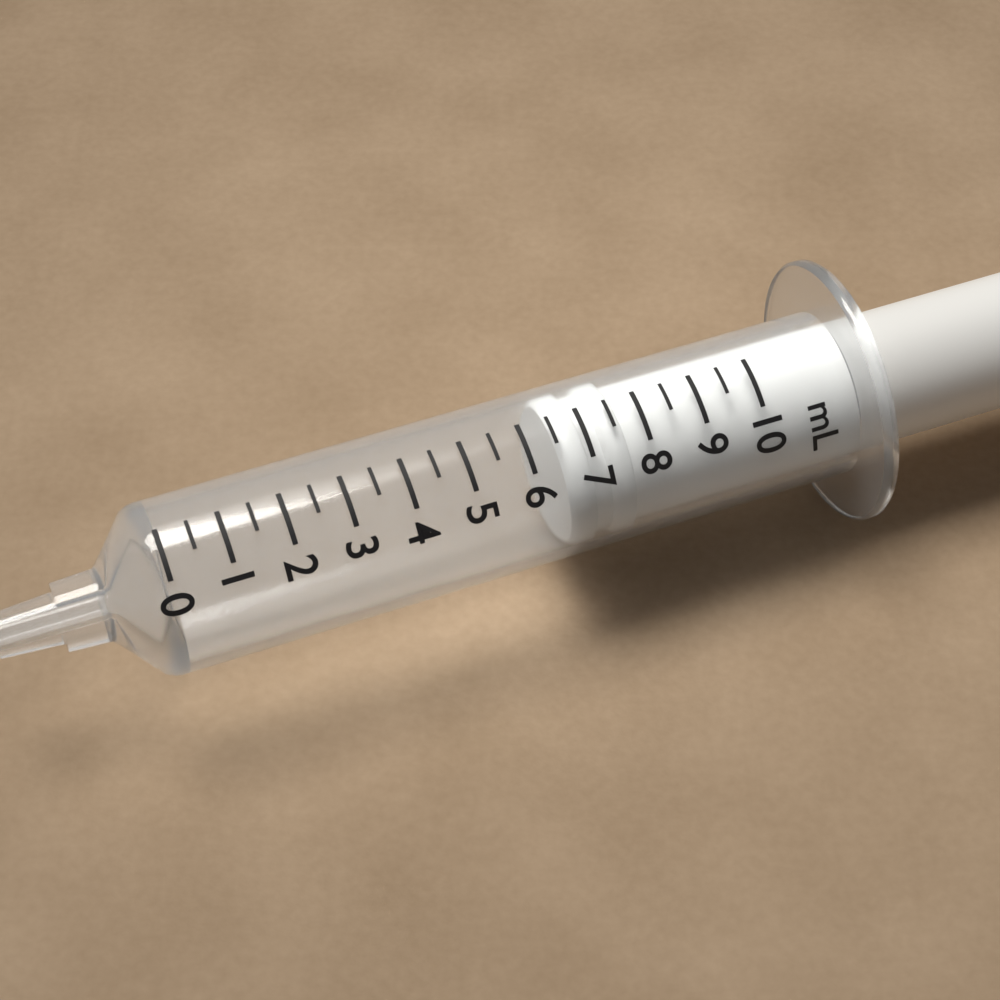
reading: 6.5 mL
